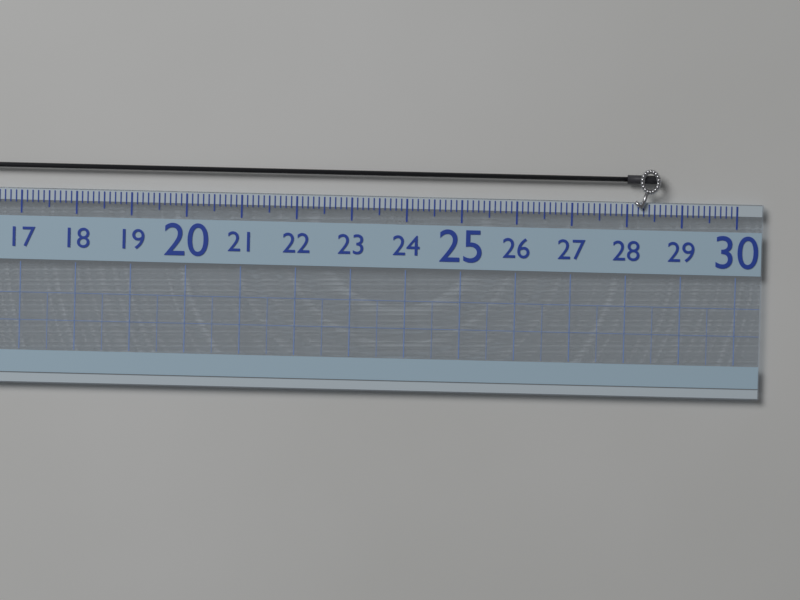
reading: 28.6 (no unit)
